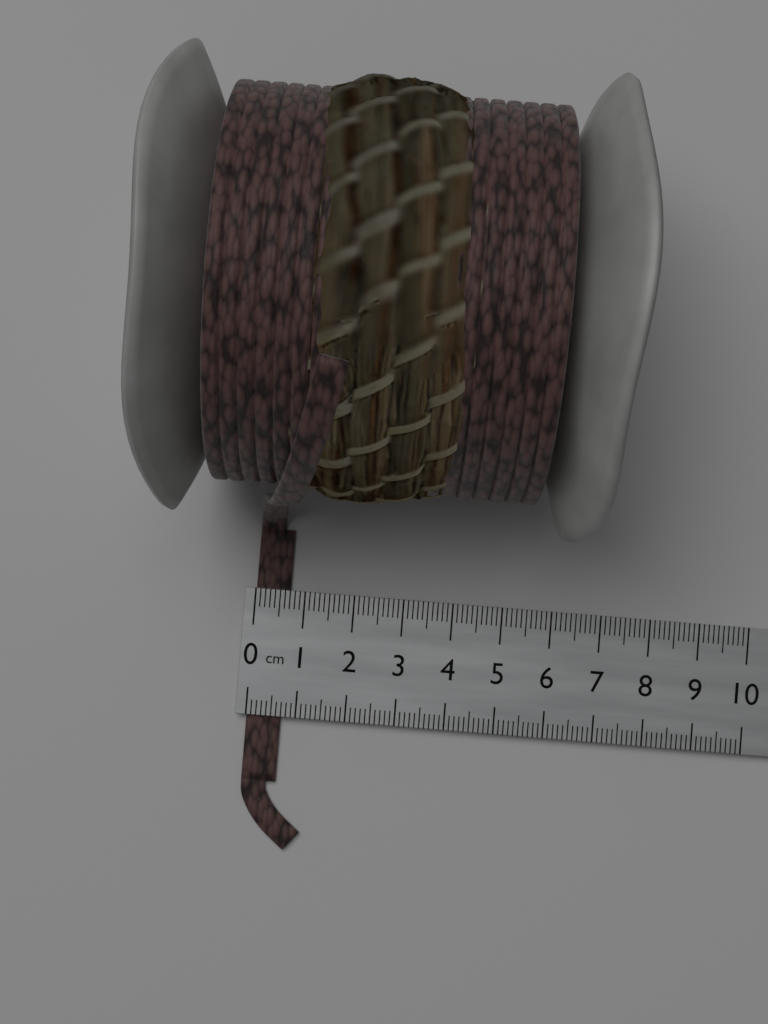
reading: 0.7 cm
